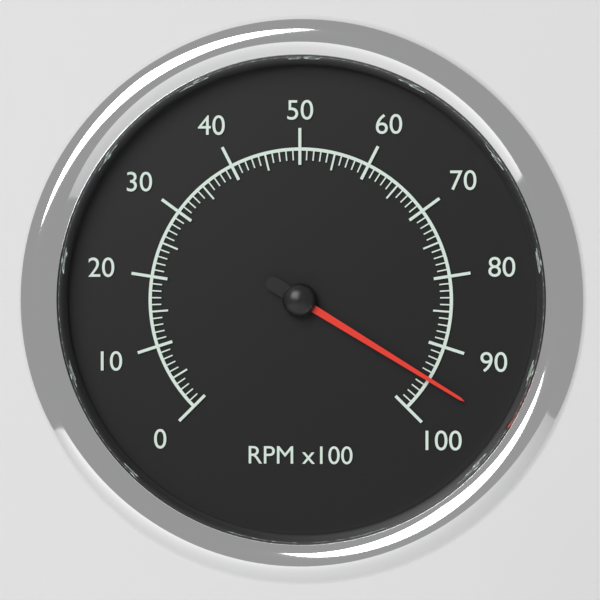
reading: 95 RPM x100
